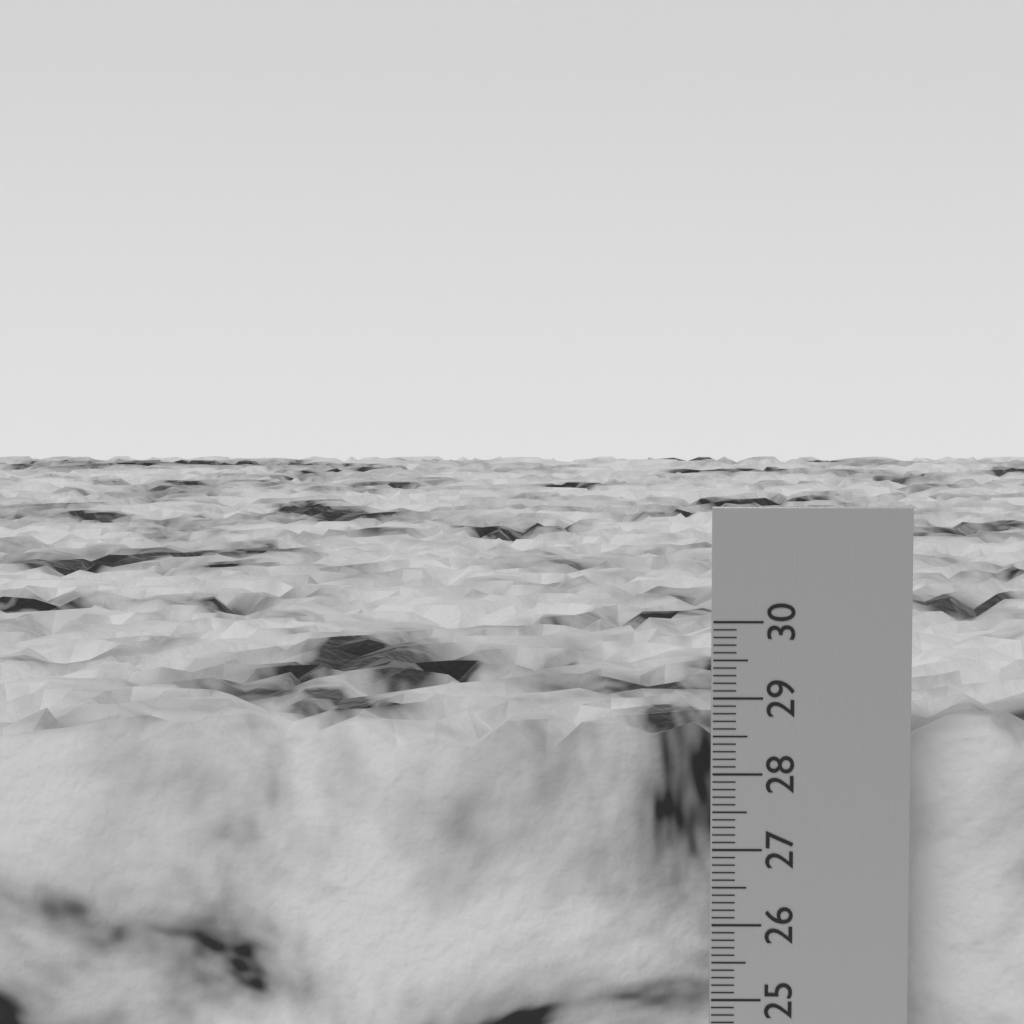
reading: 28.5 cm
